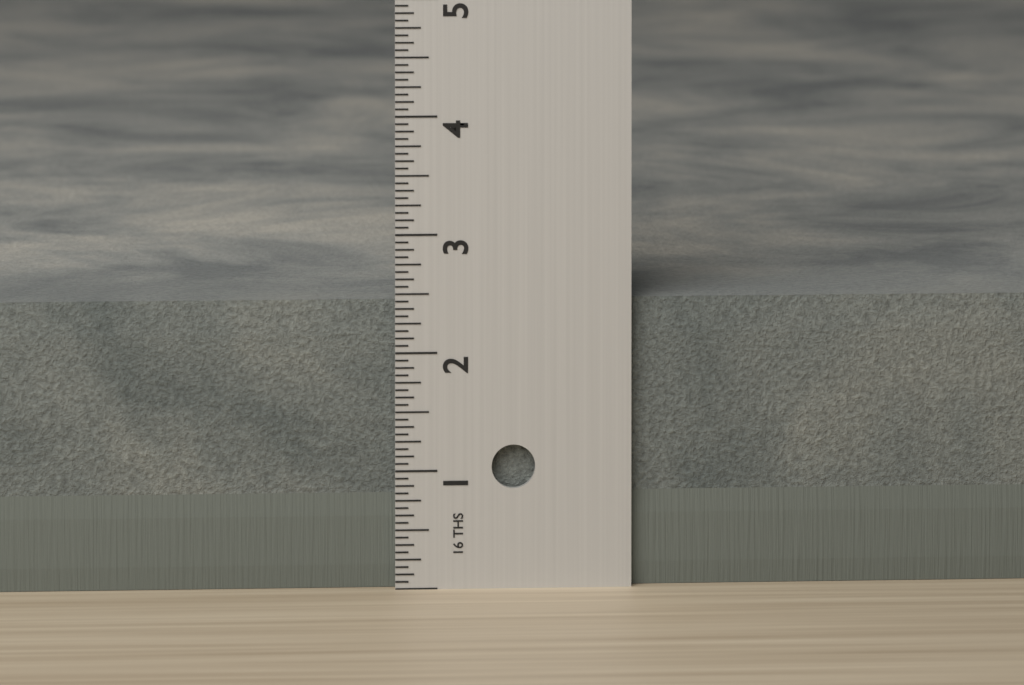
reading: 2.4375 in
